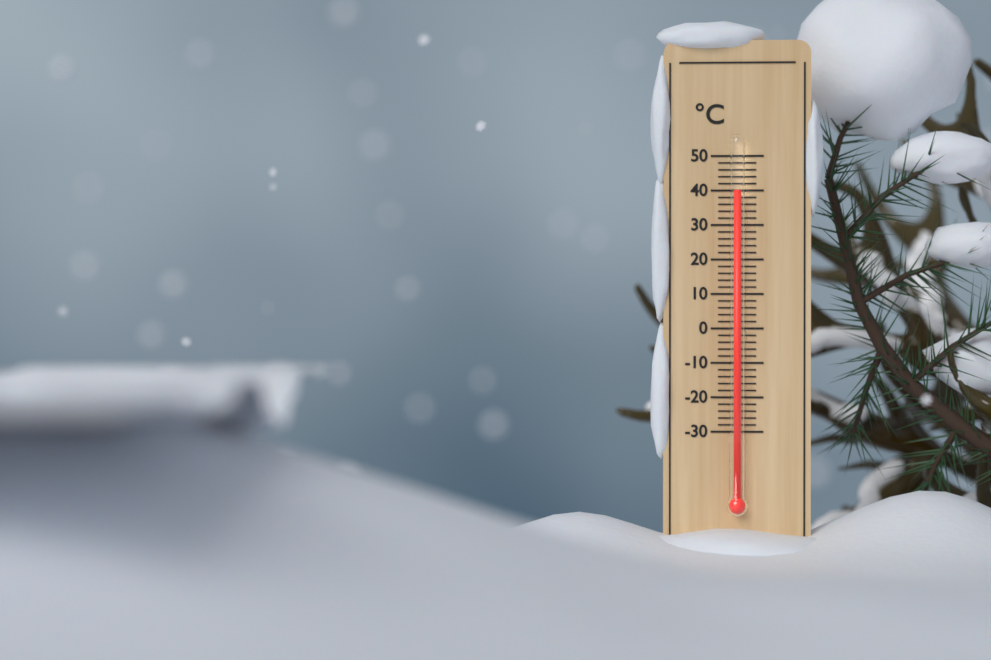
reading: 40 °C
